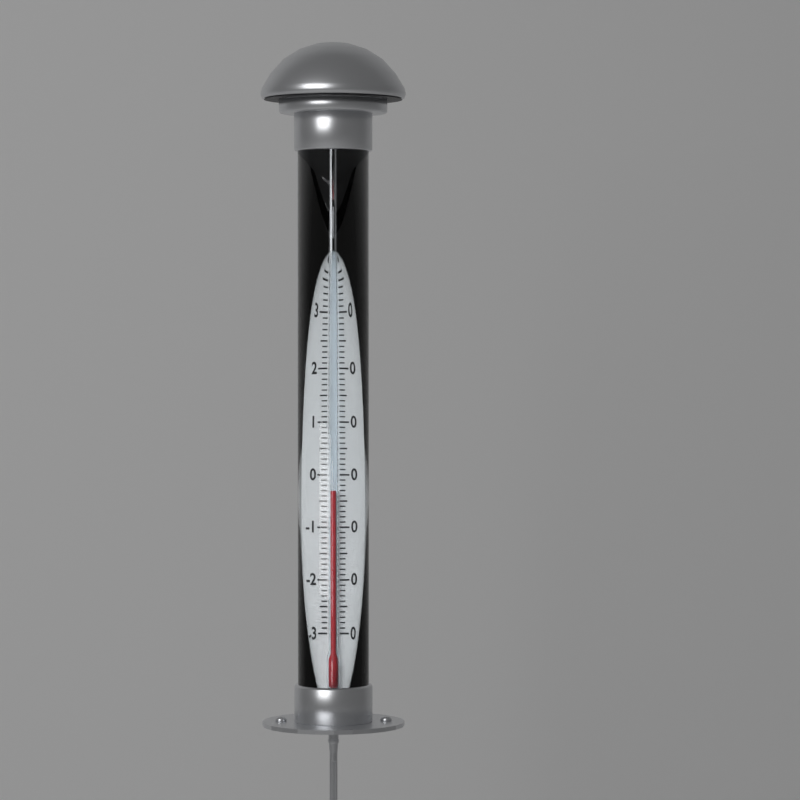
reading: -3 °C
